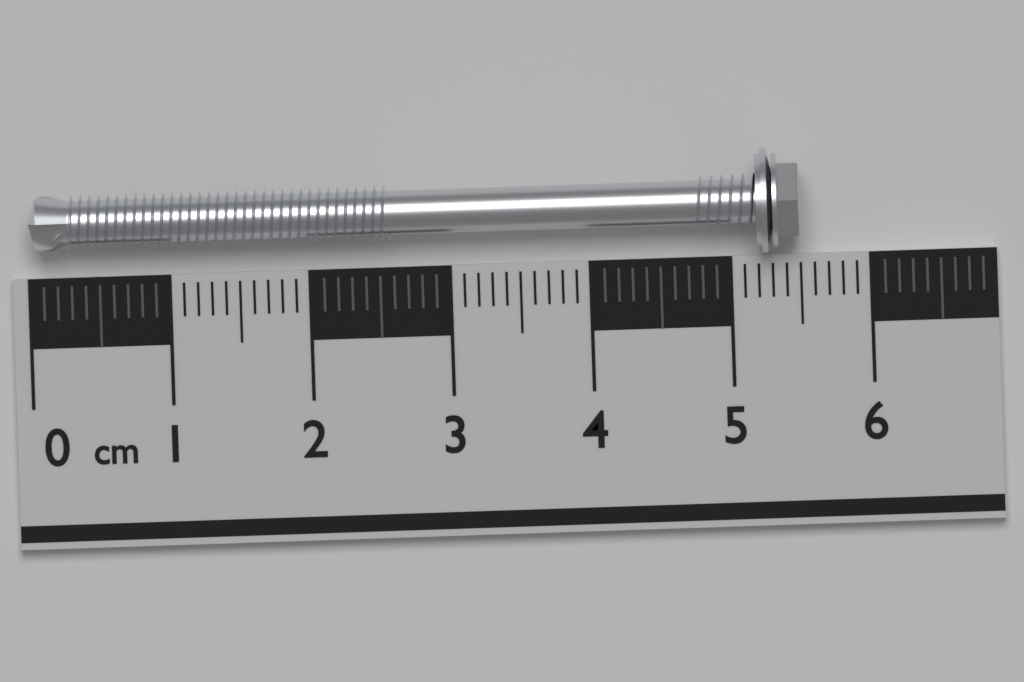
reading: 5.5 cm
